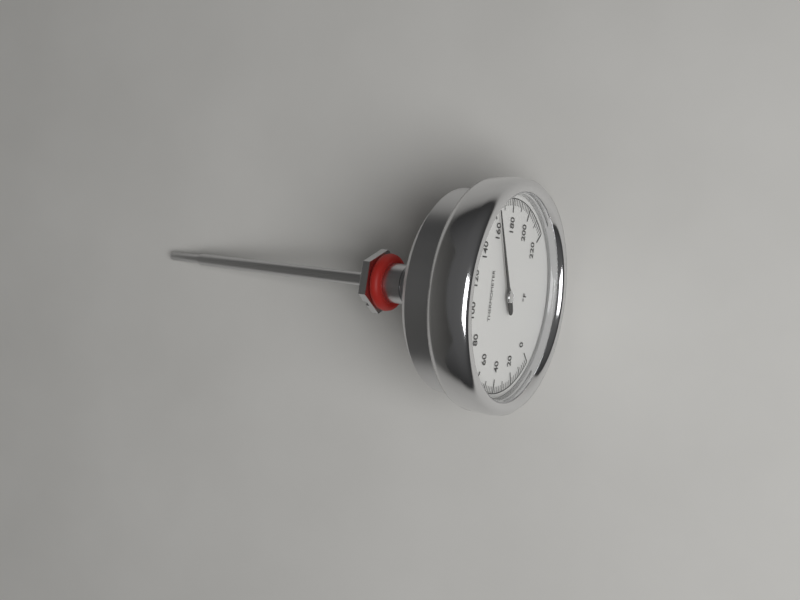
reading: 162 °F
